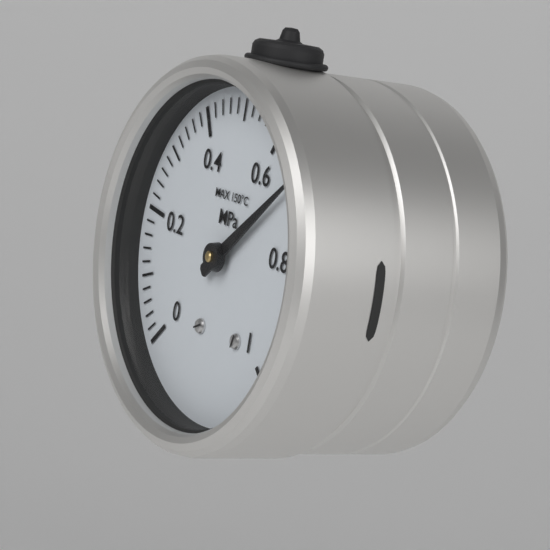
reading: 0.68 MPa
